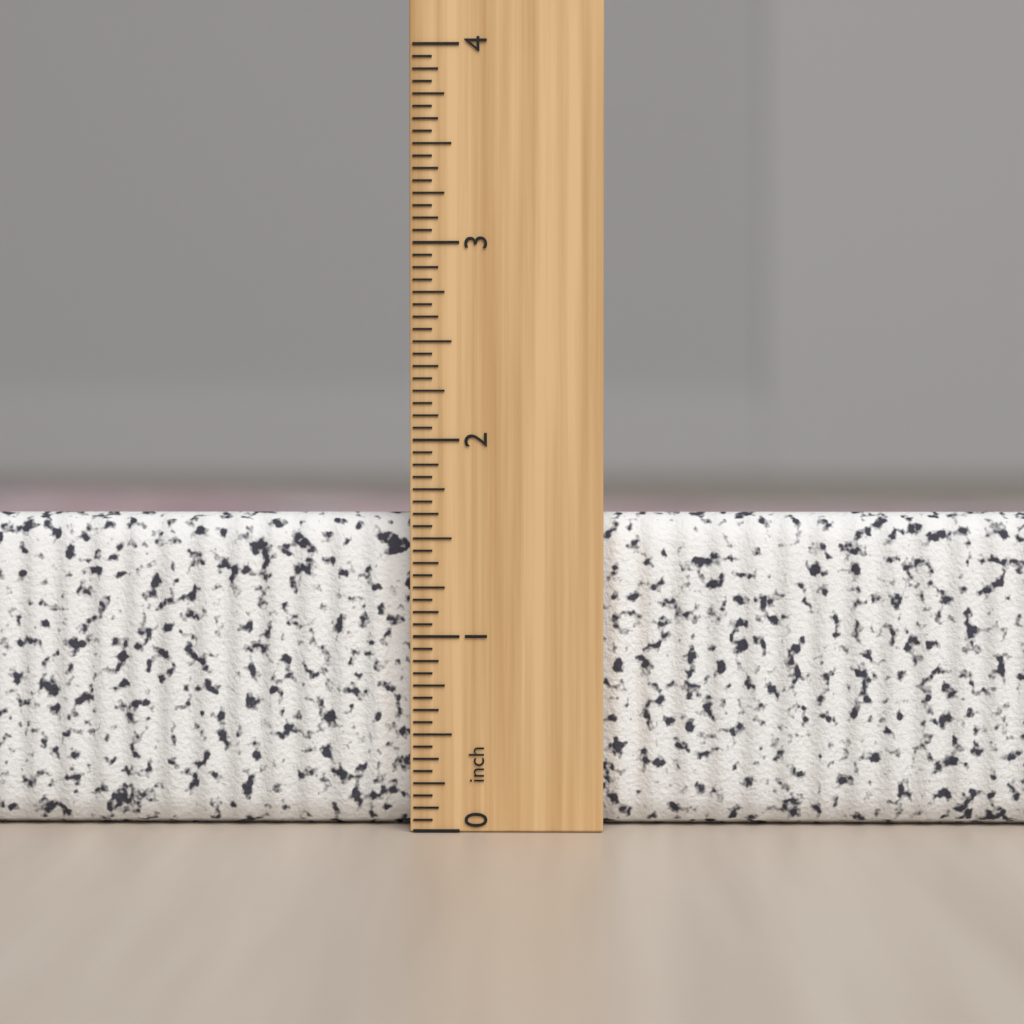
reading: 1.6250 inch
